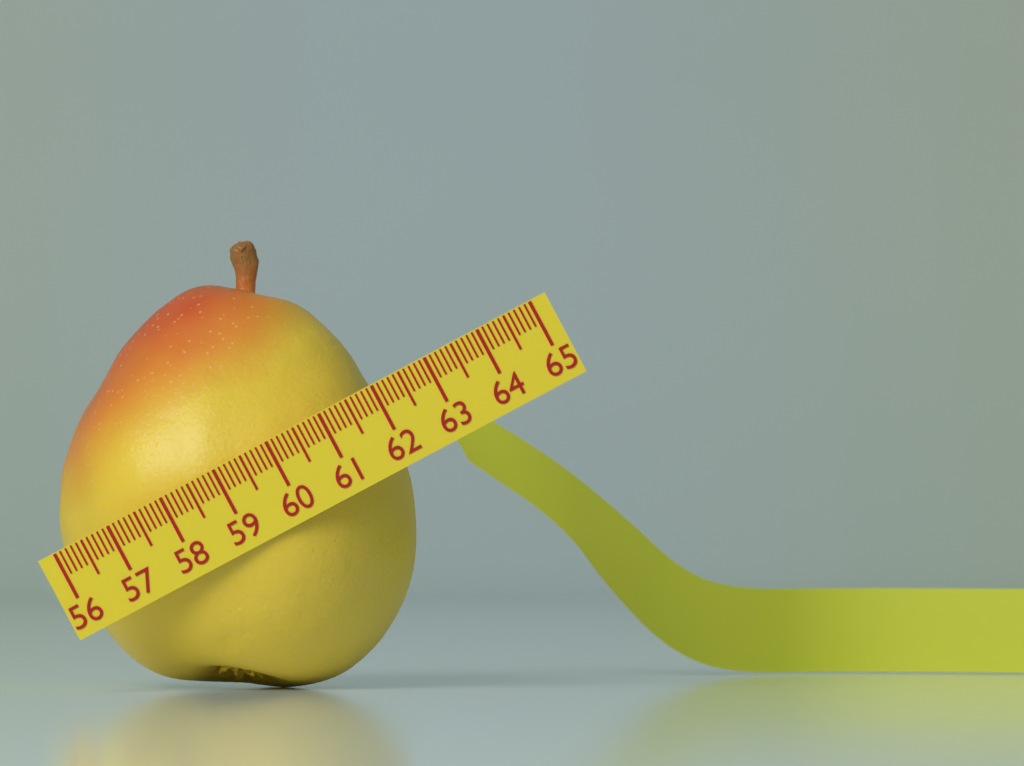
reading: 62.0 (no unit)
